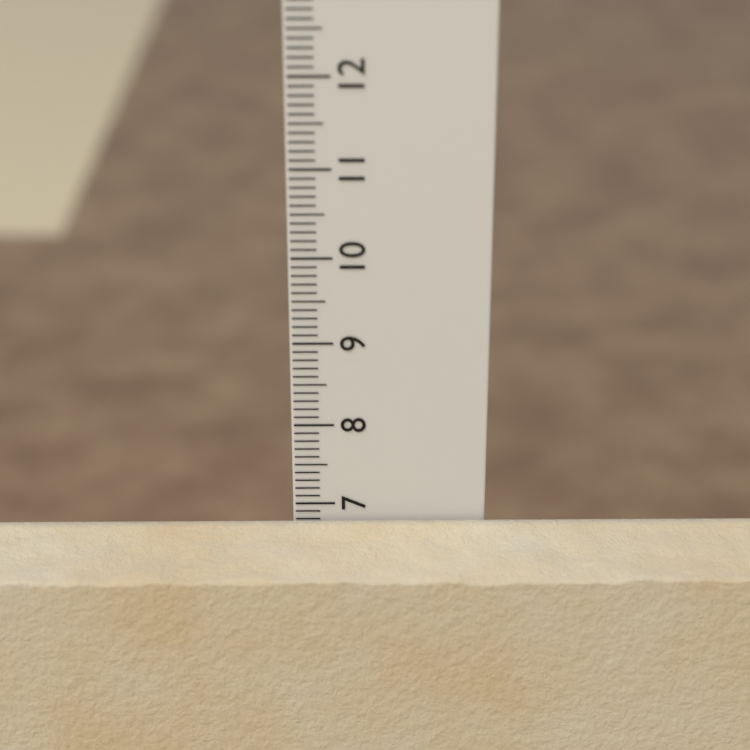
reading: 6.8 cm
